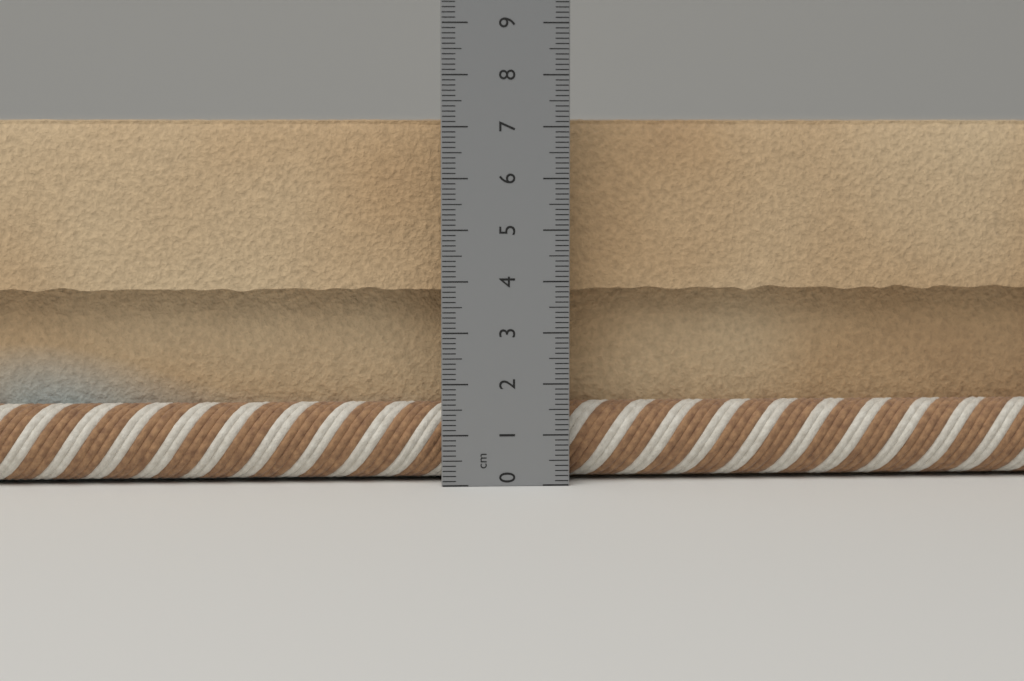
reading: 7.2 cm
